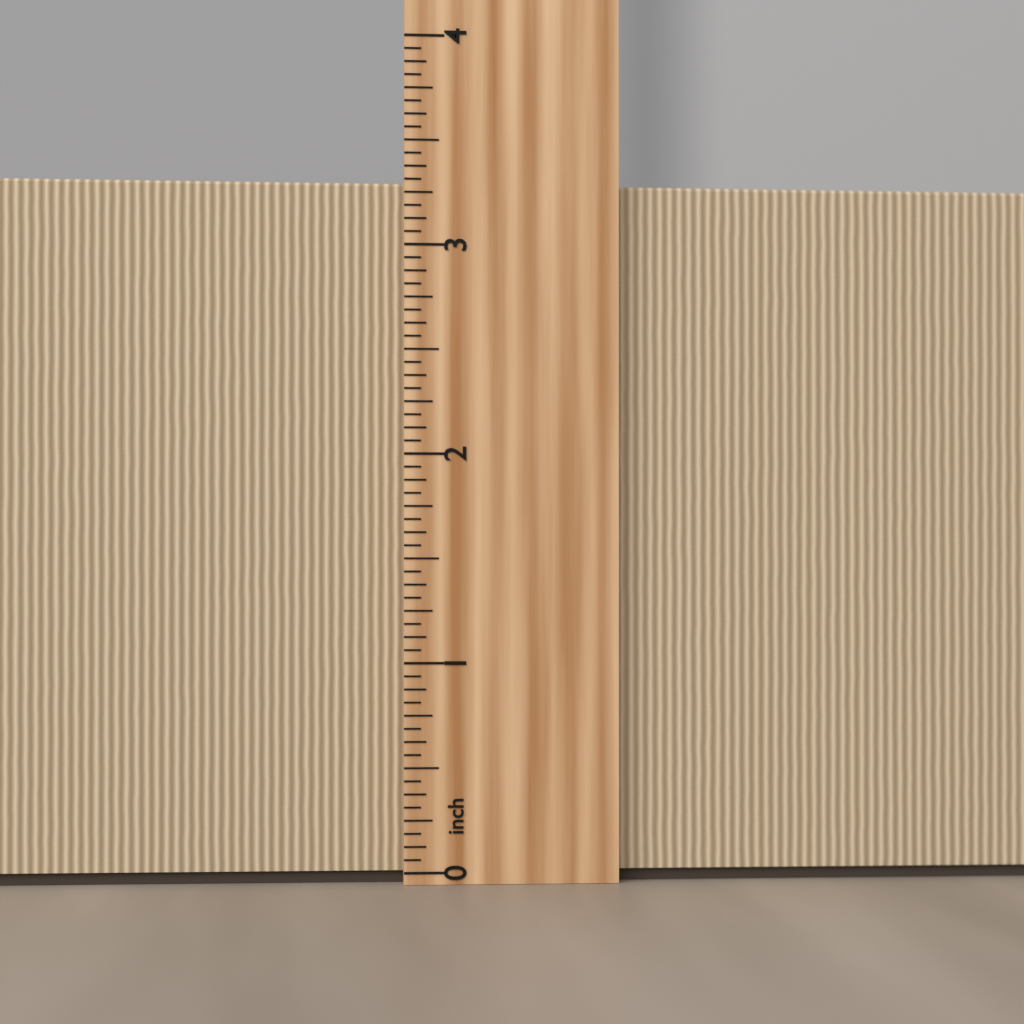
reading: 3.3125 inch
